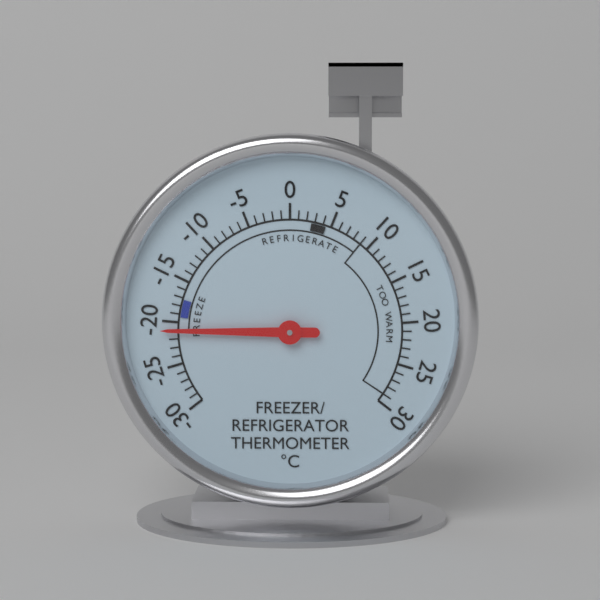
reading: -21 °C
